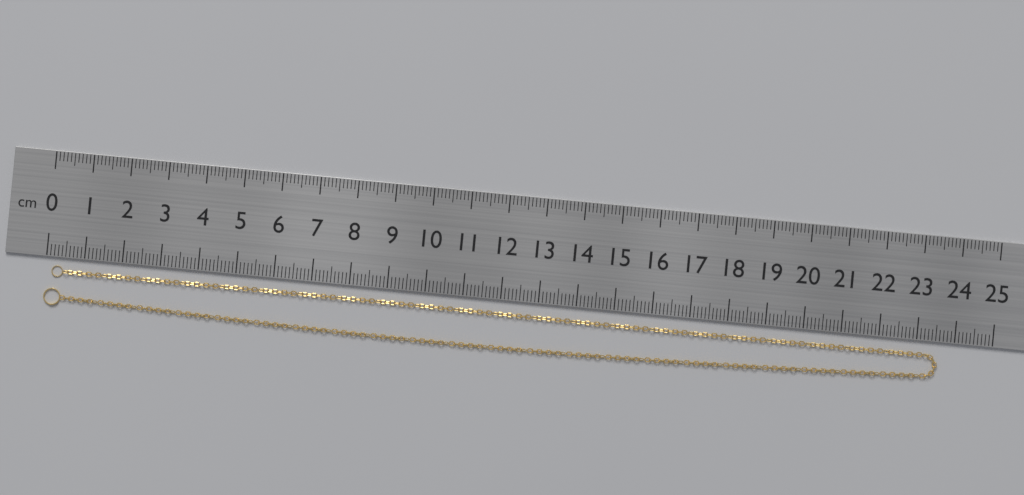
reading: 23.6 cm
